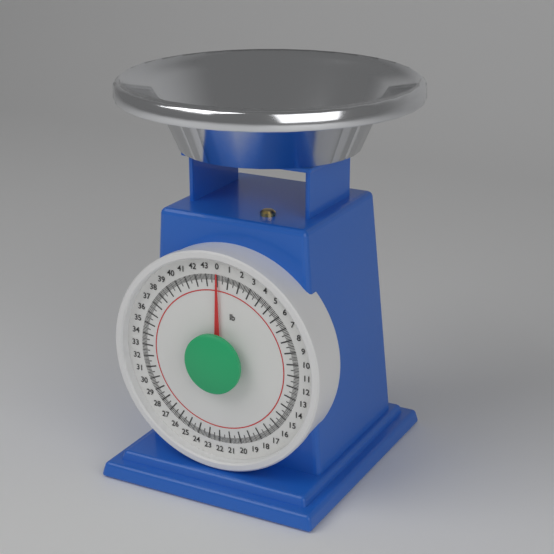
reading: 0.000 lb
